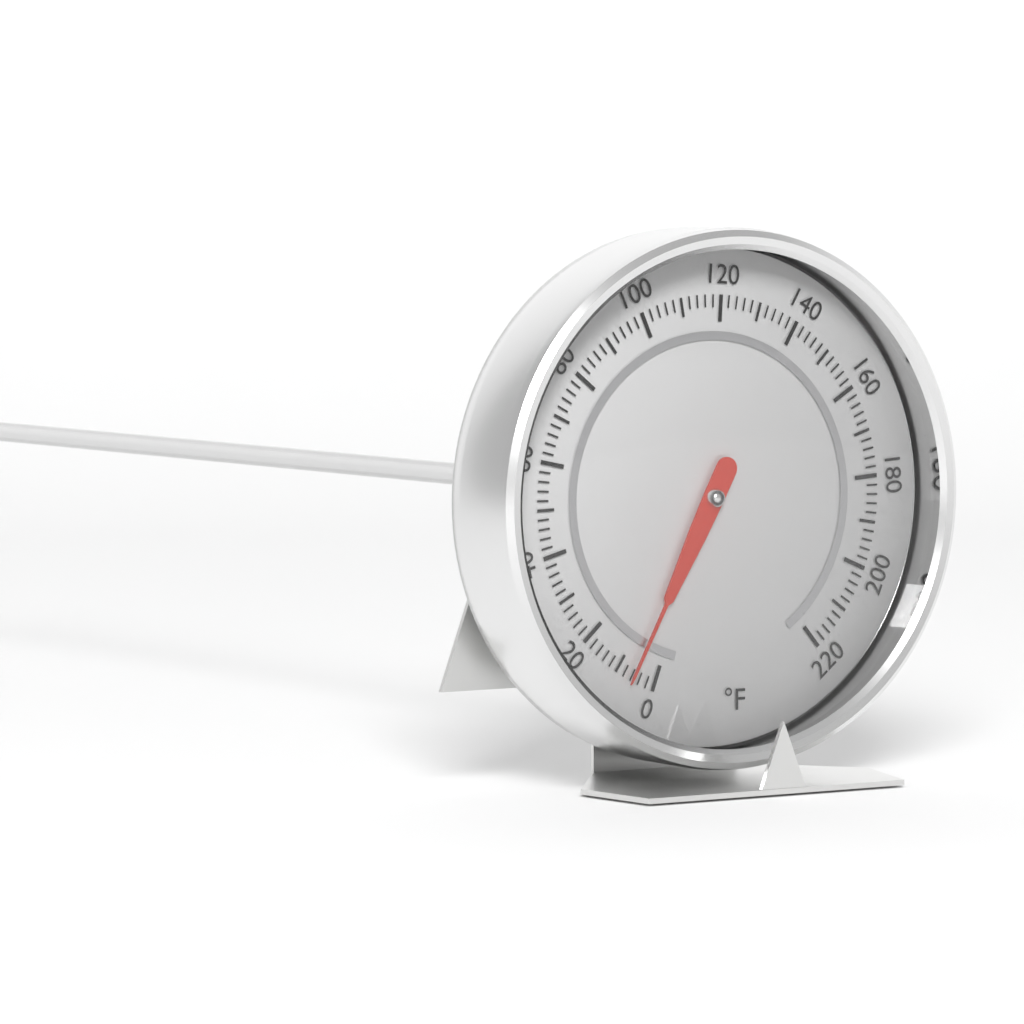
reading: 6 °F
